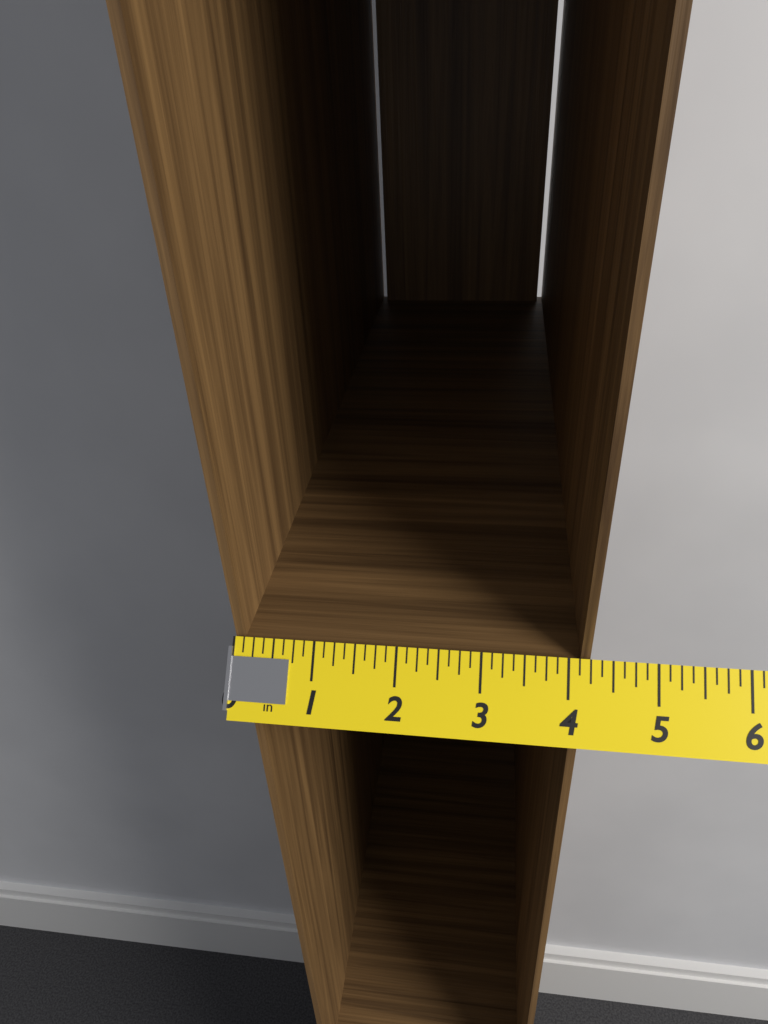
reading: 4.250 in
